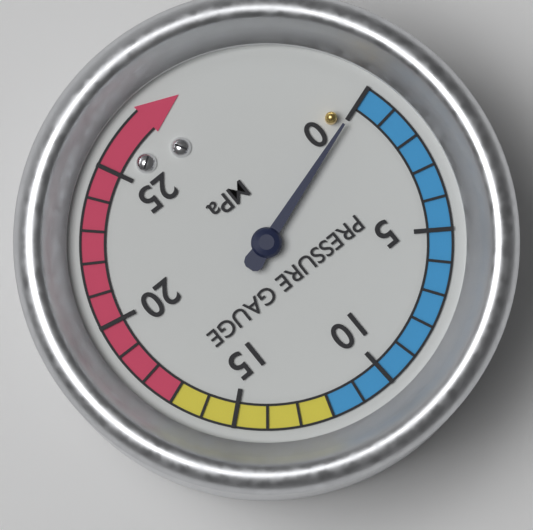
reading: 0 MPa
